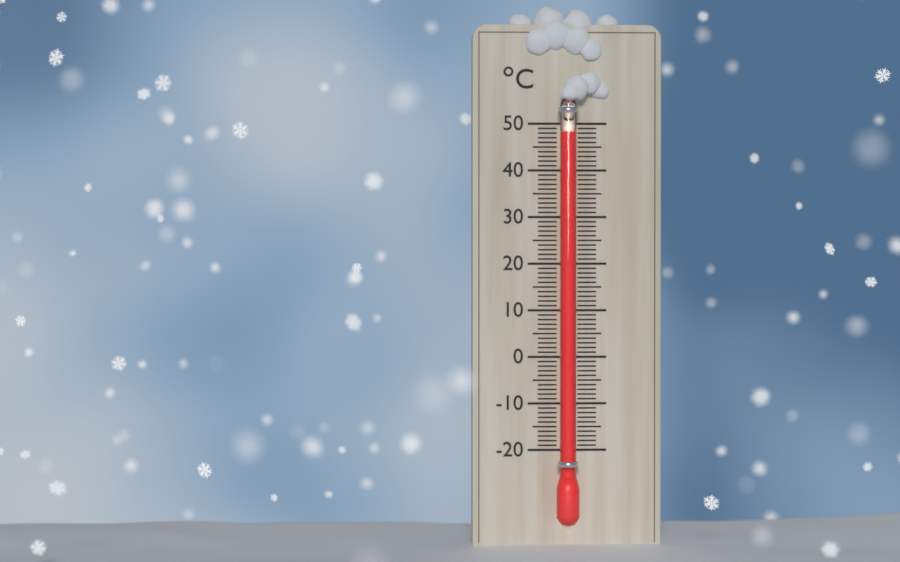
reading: 48 °C
